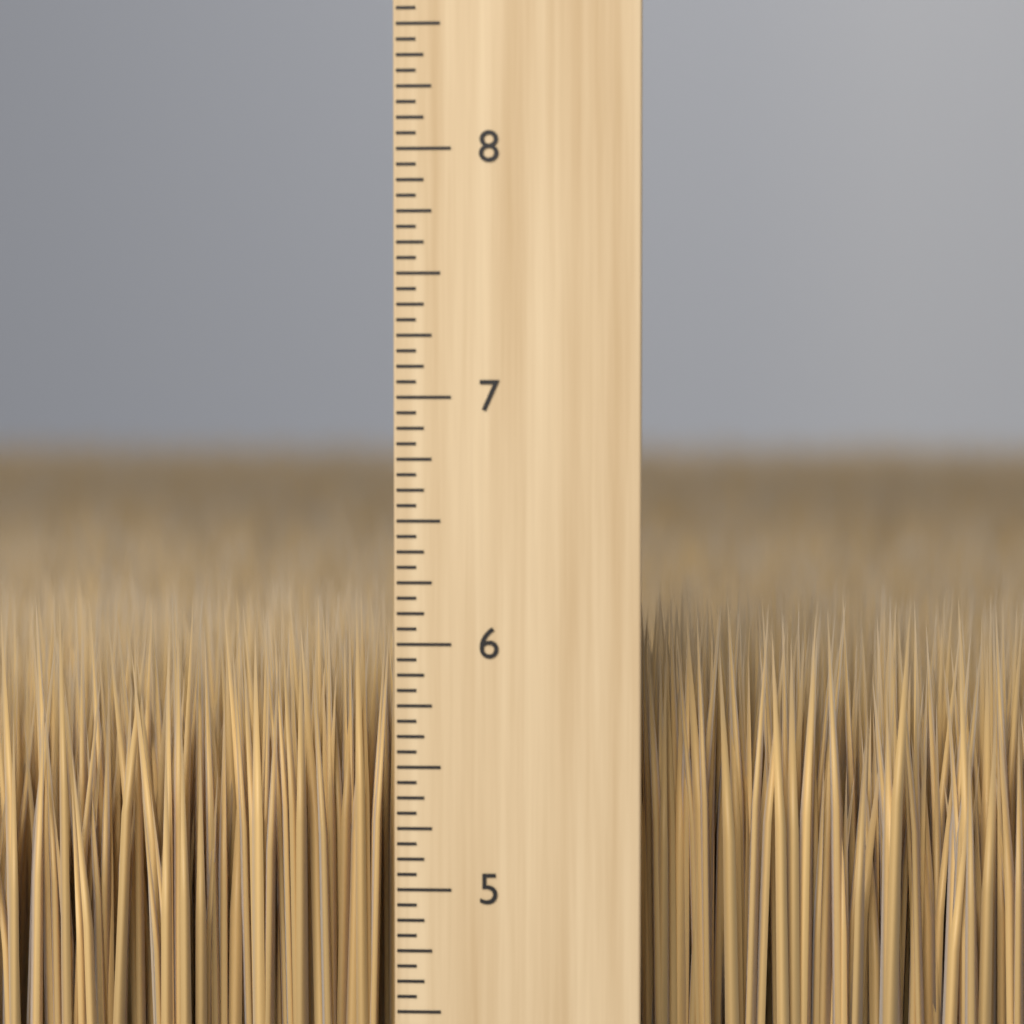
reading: 6.1875 inch
